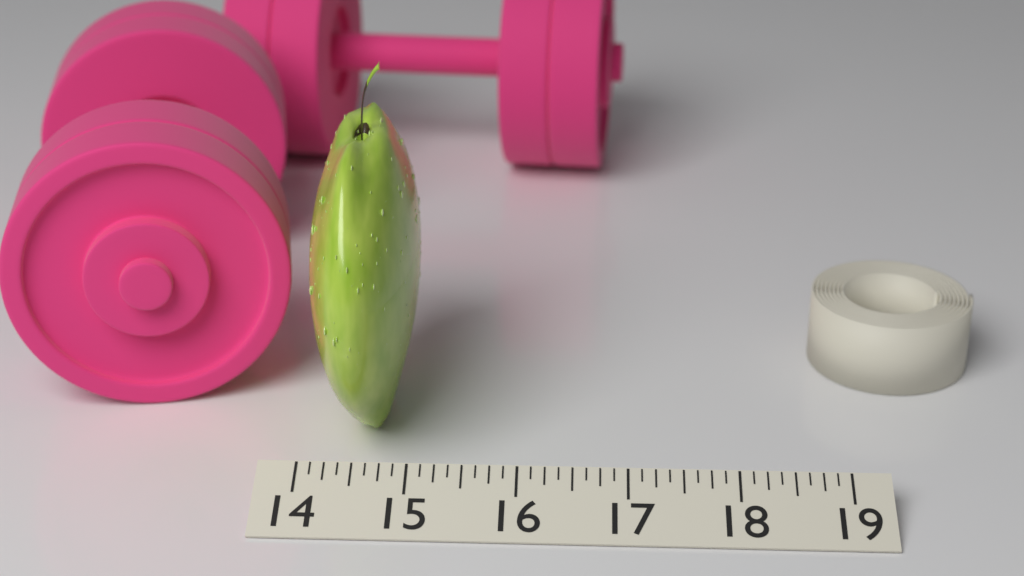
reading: 15.000 (no unit)
